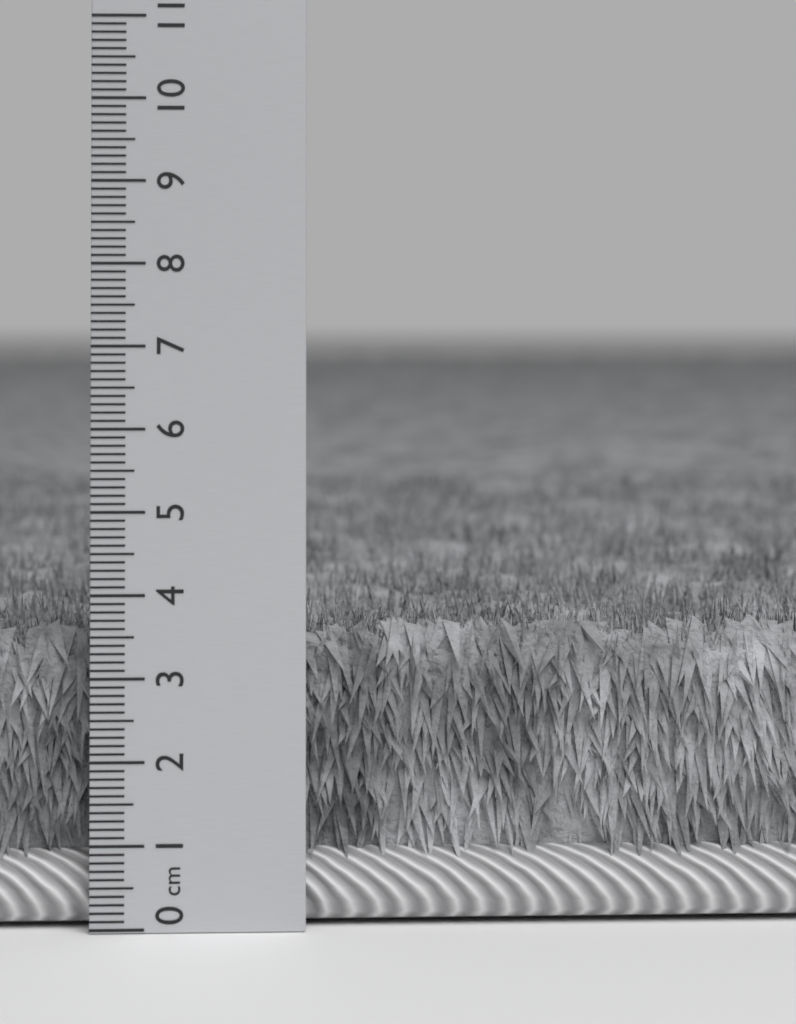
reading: 3.7 cm
